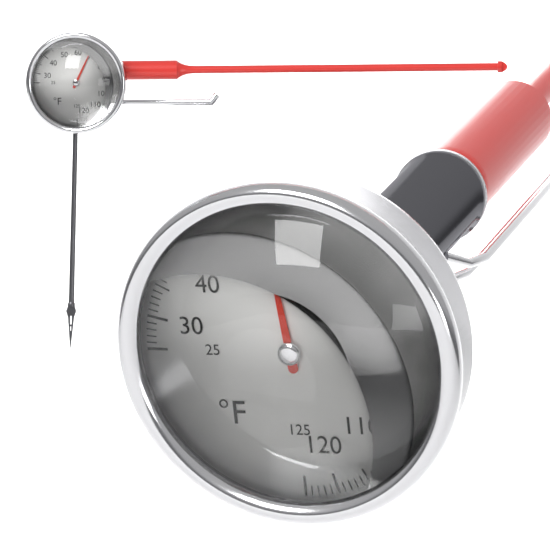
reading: 56 °F
